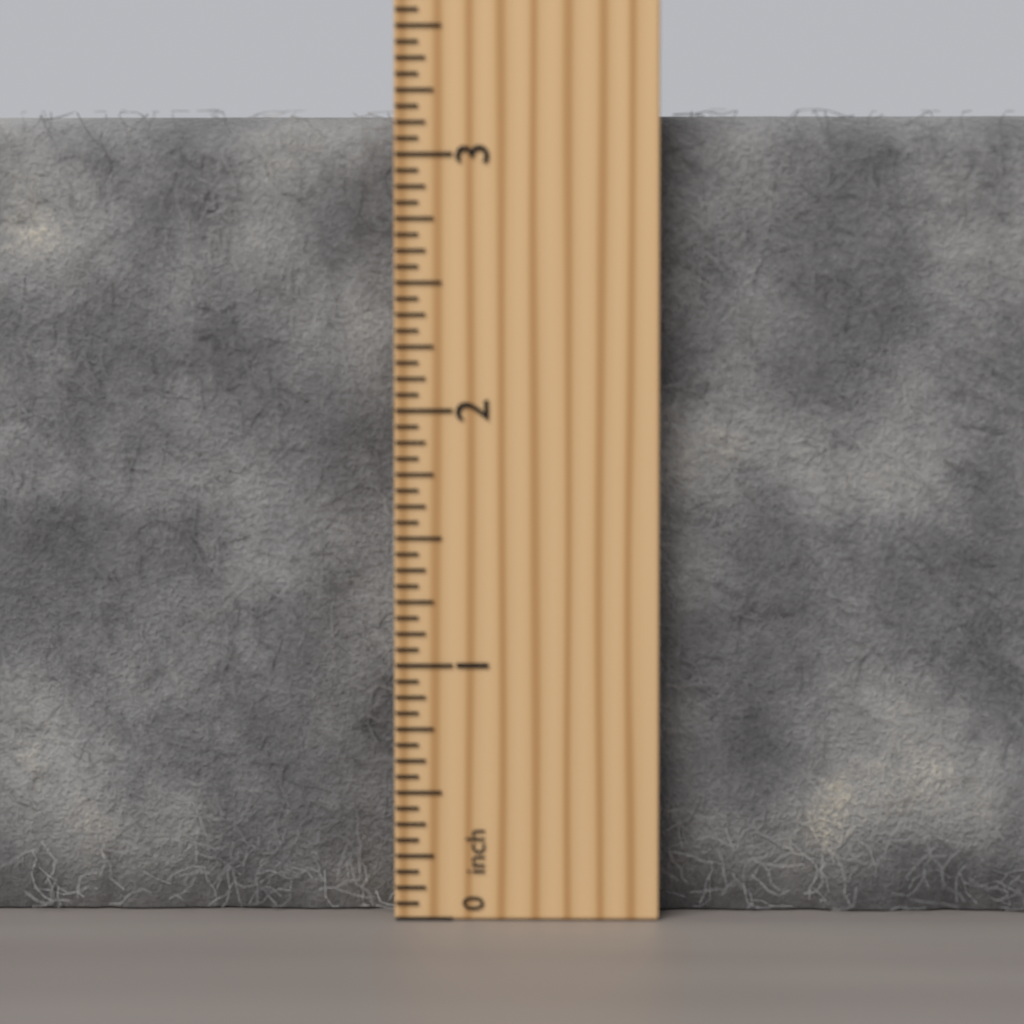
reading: 3.1875 inch
